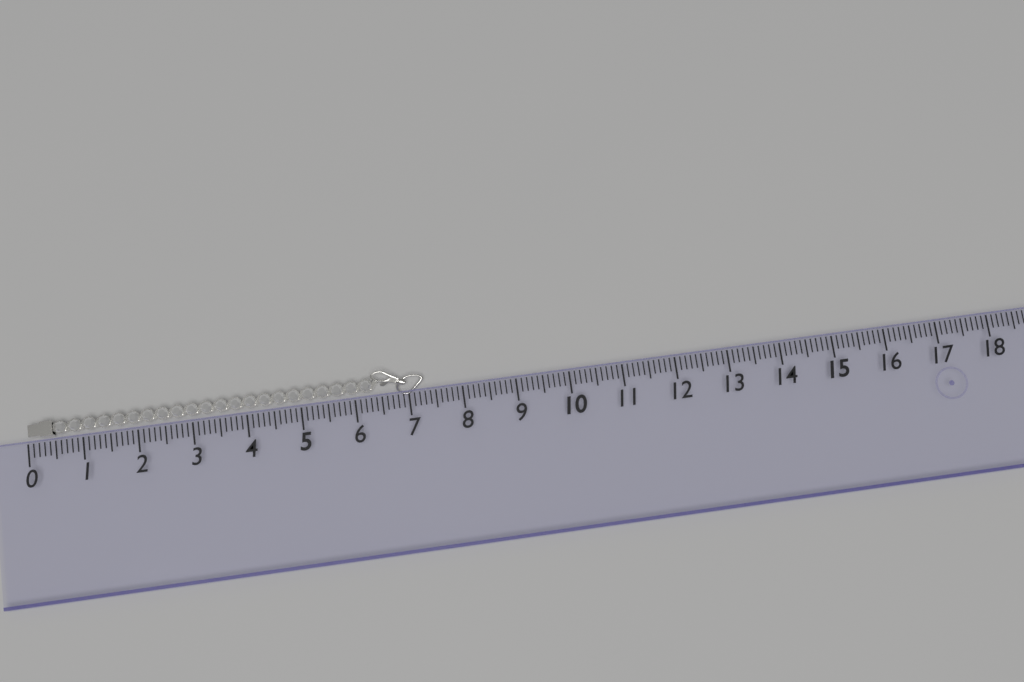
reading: 7.3 (no unit)
